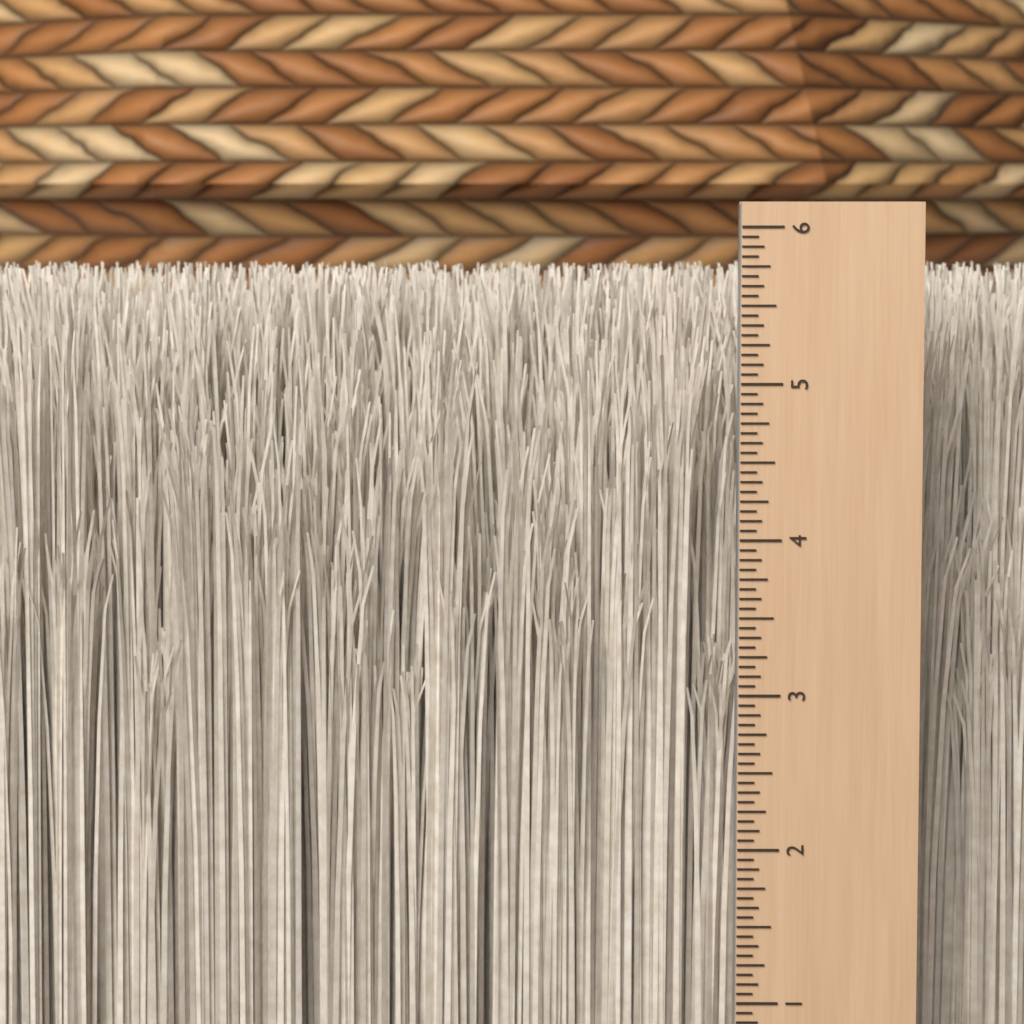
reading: 5.6875 in
